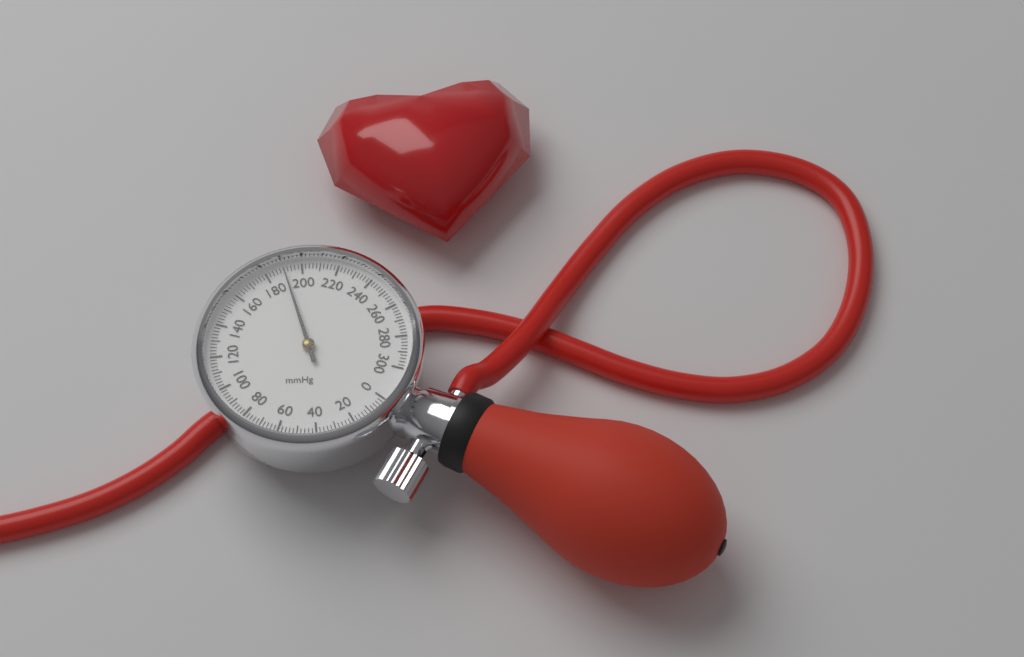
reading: 190 mmHg
